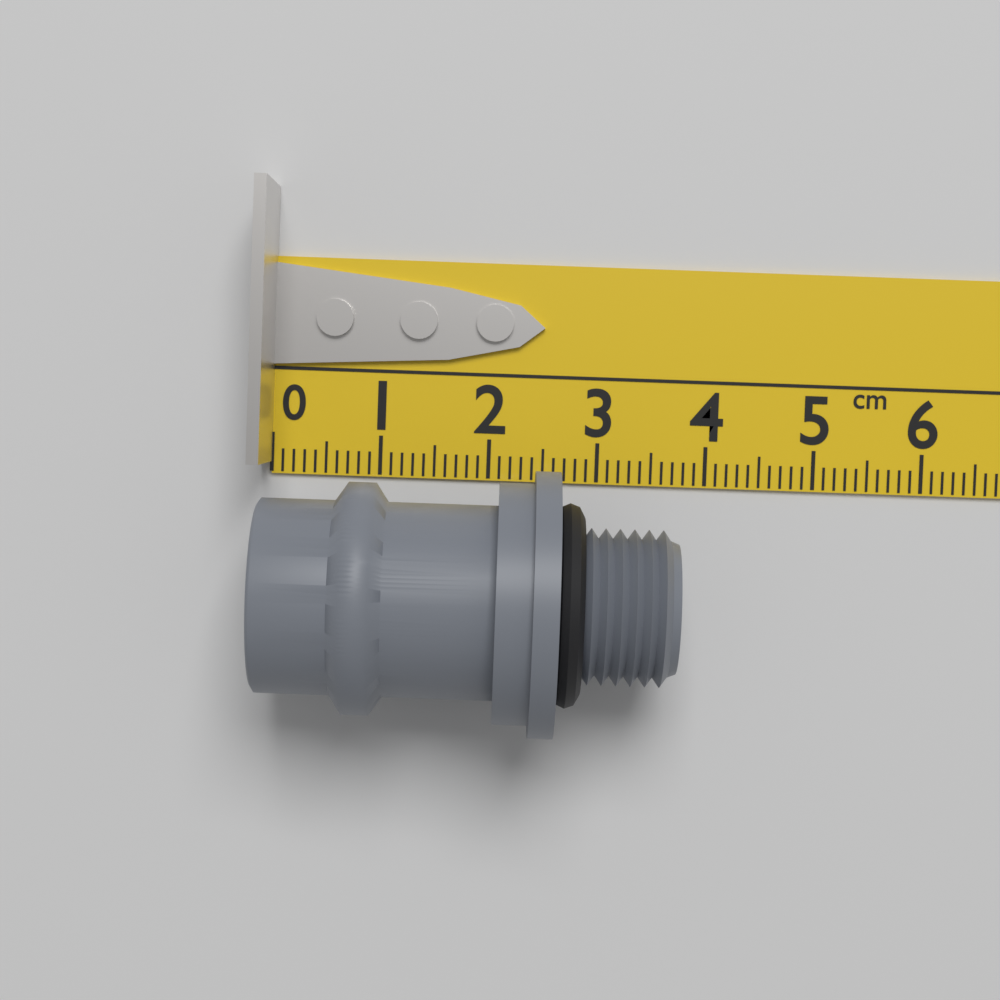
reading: 3.7 cm
